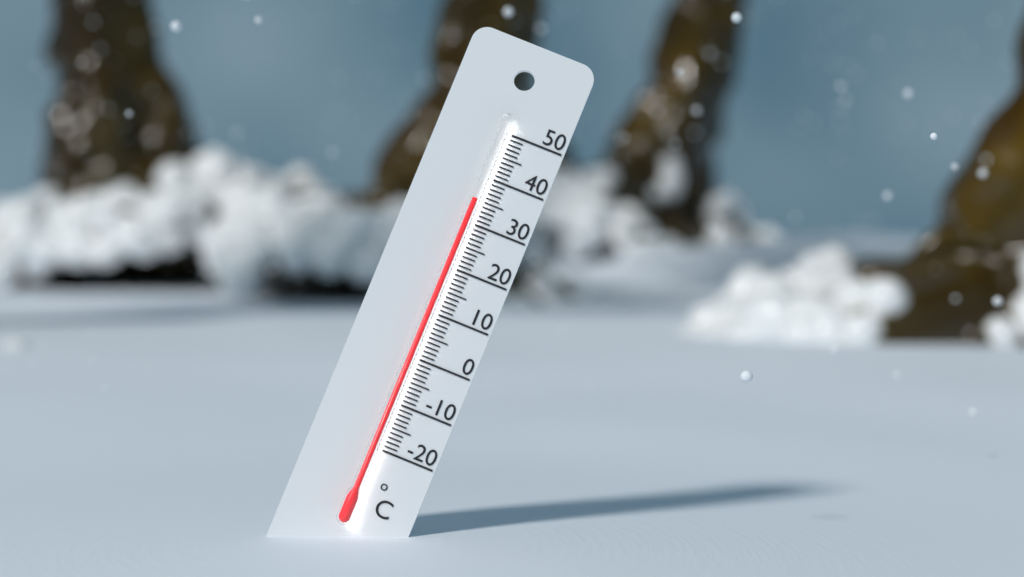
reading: 35 °C
